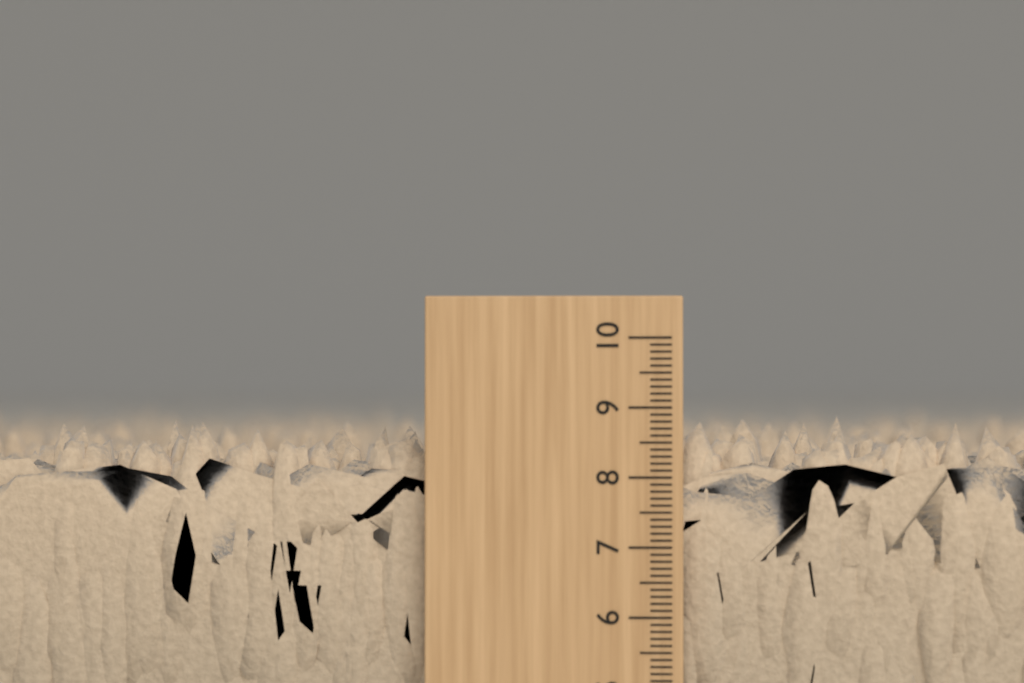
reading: 8.9 (no unit)
